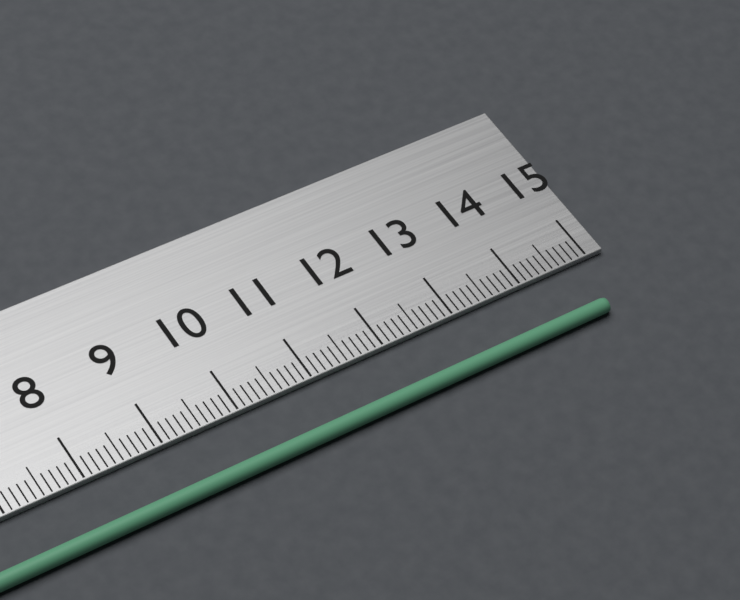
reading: 14.8 cm
